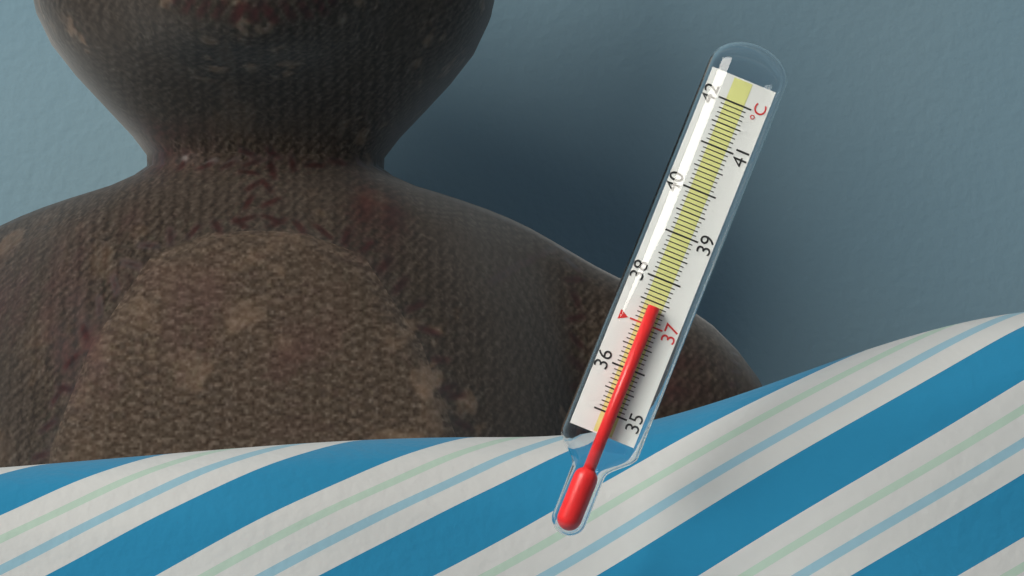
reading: 37.4 °C
